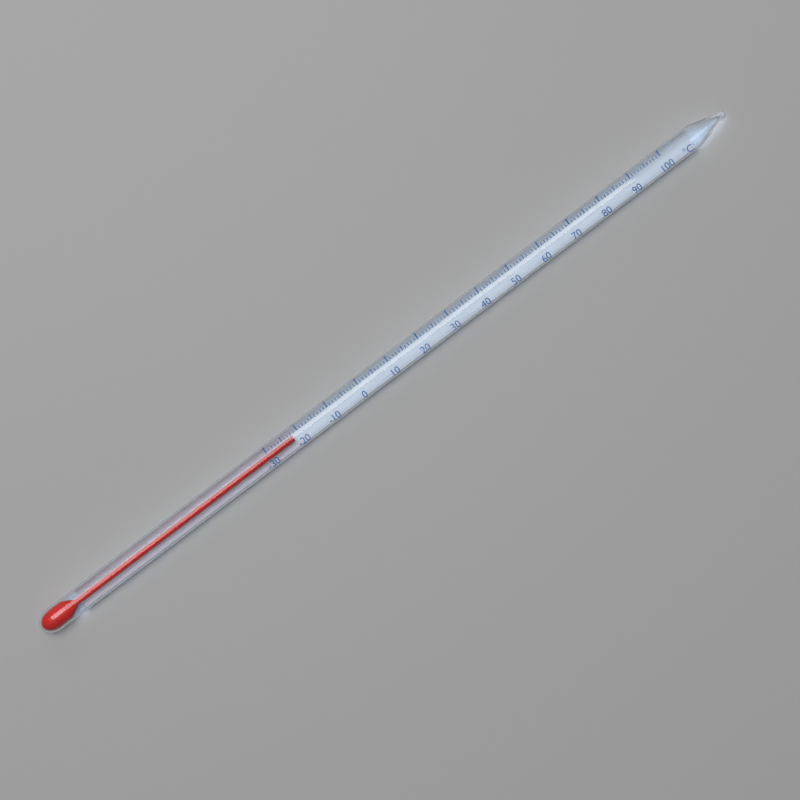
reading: -22 °C
